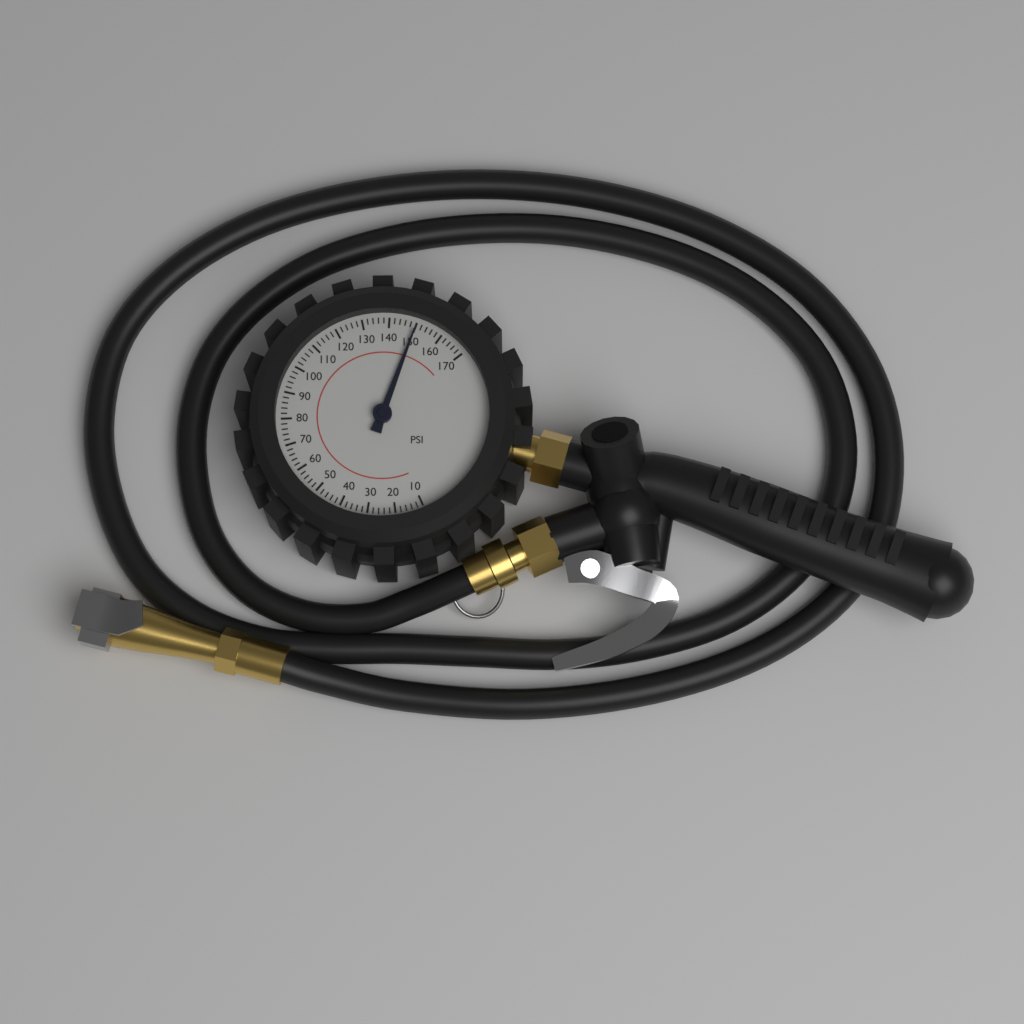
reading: 150 psi
